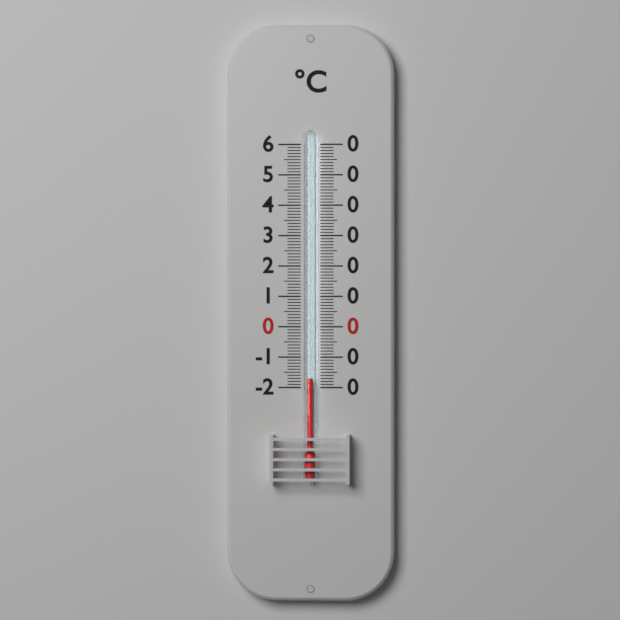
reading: -17 °C
